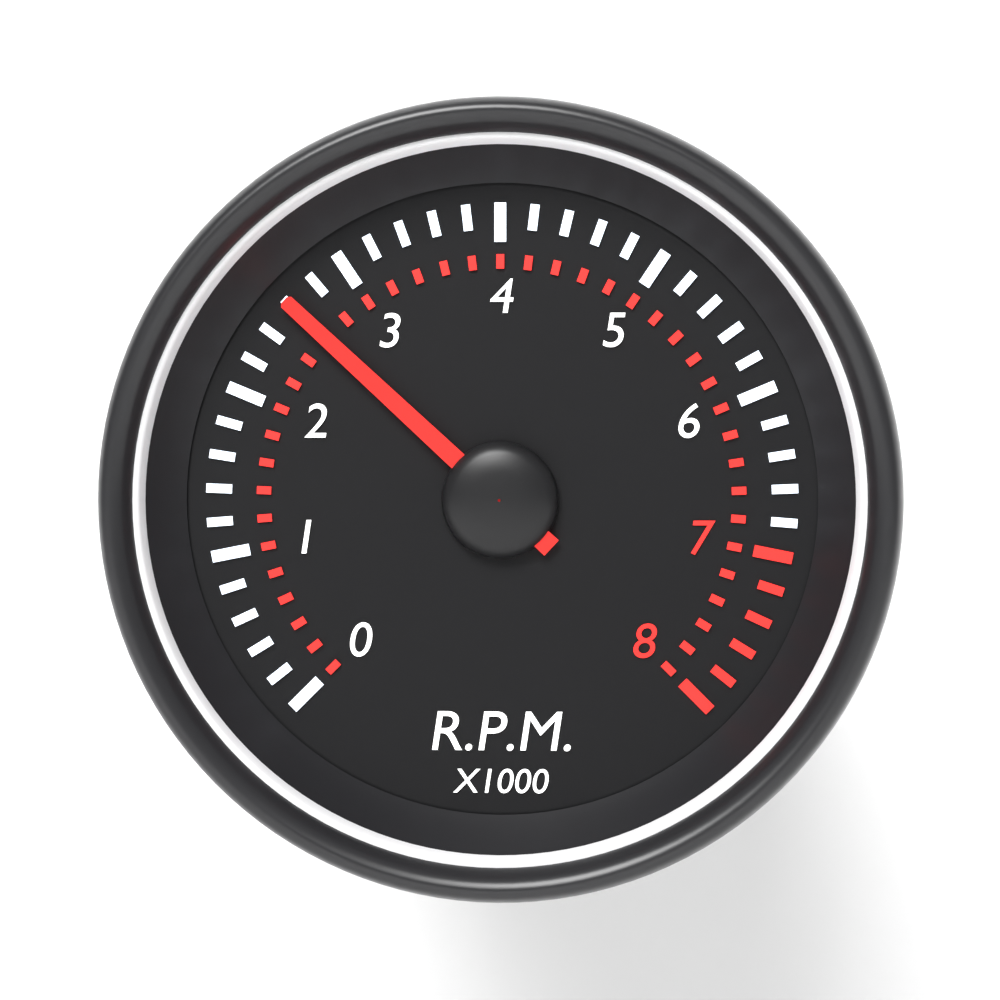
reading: 2.6 x1000 RPM
